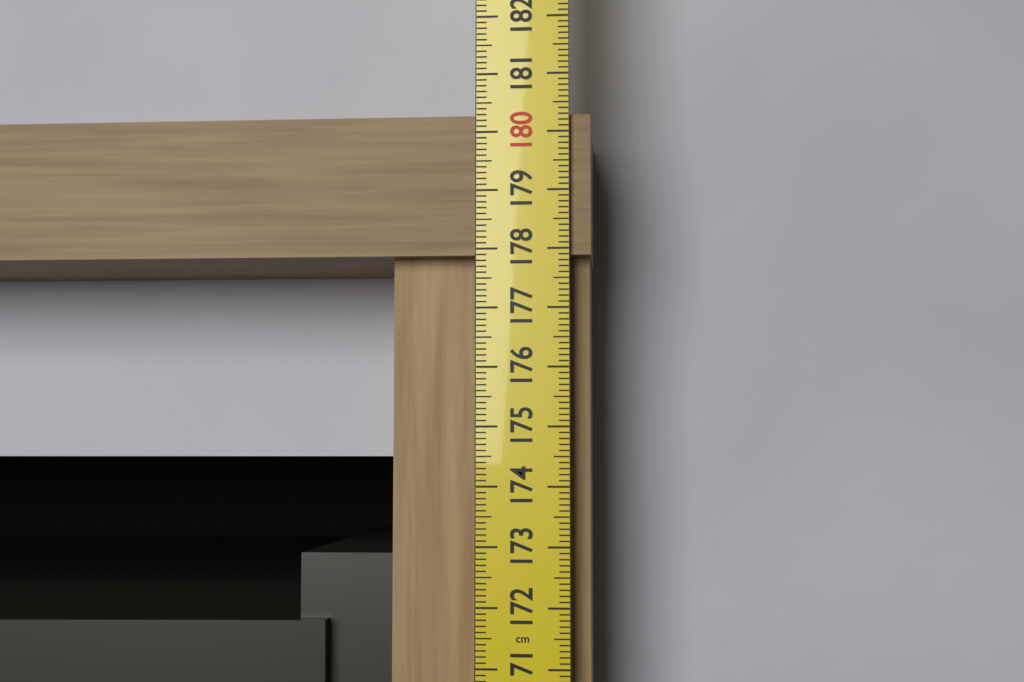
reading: 180.3 cm
